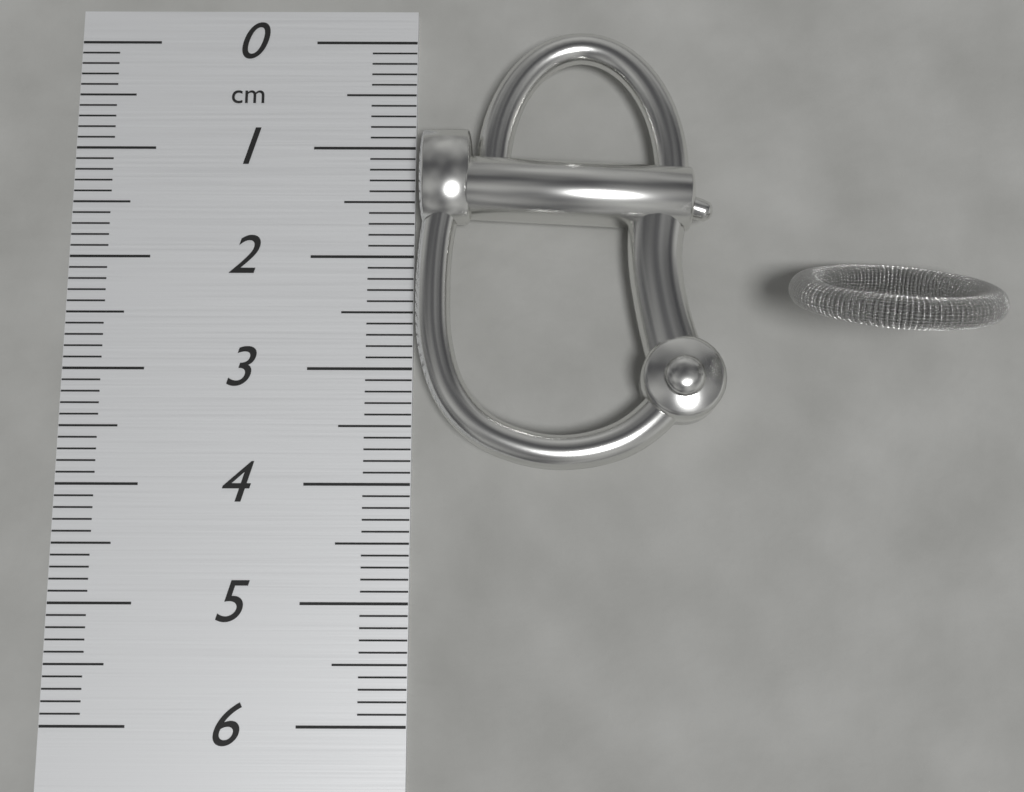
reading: 3.9 cm
